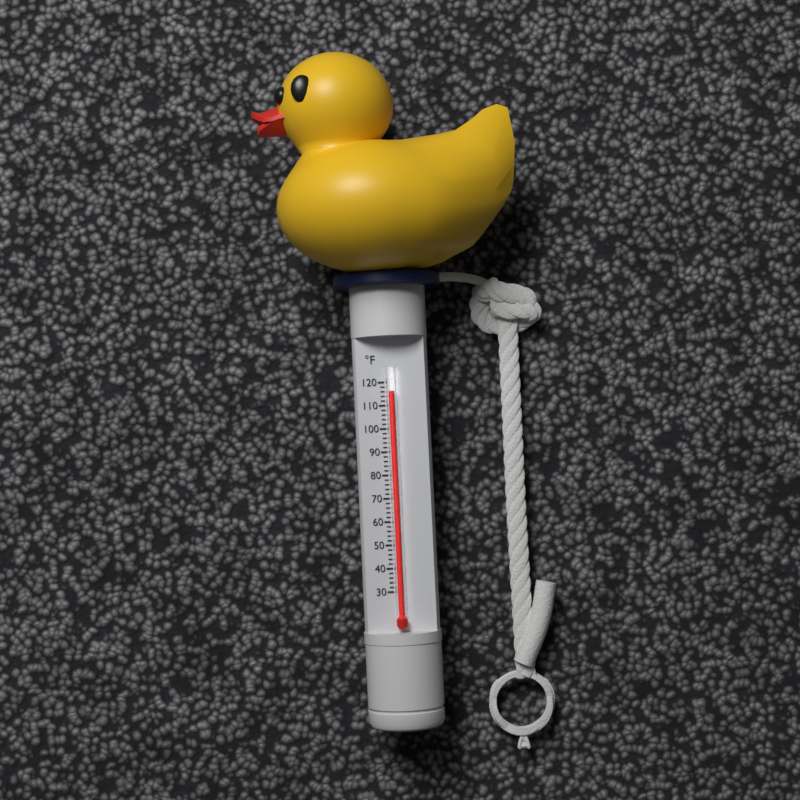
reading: 116 °F
